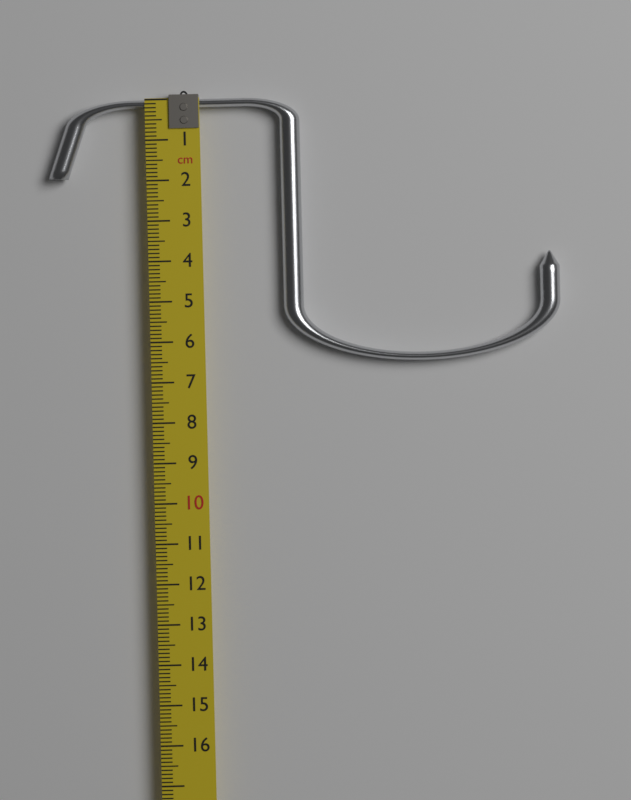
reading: 6.6 cm
